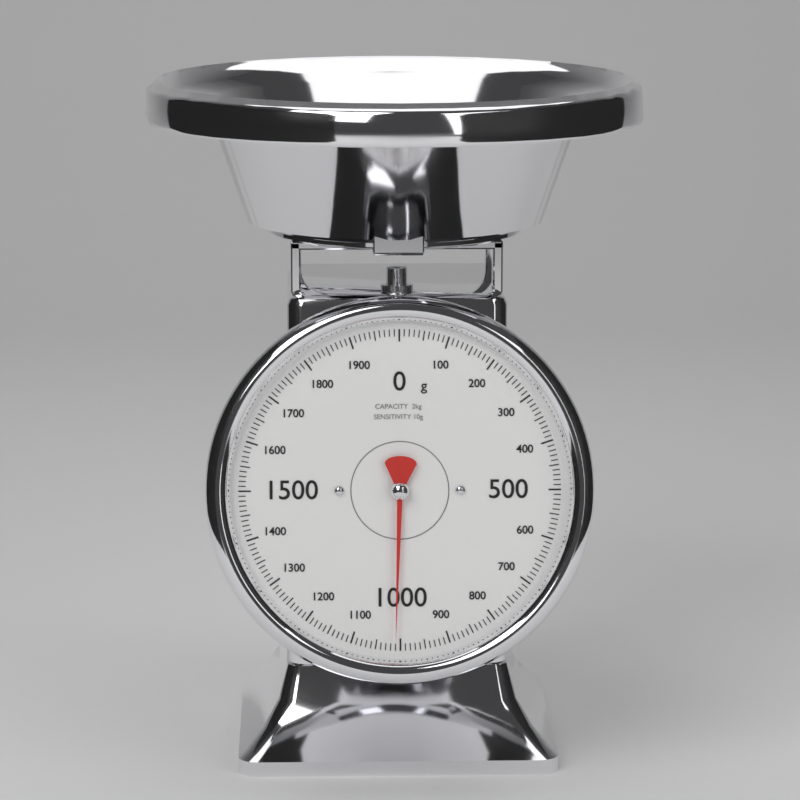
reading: 1010 g
